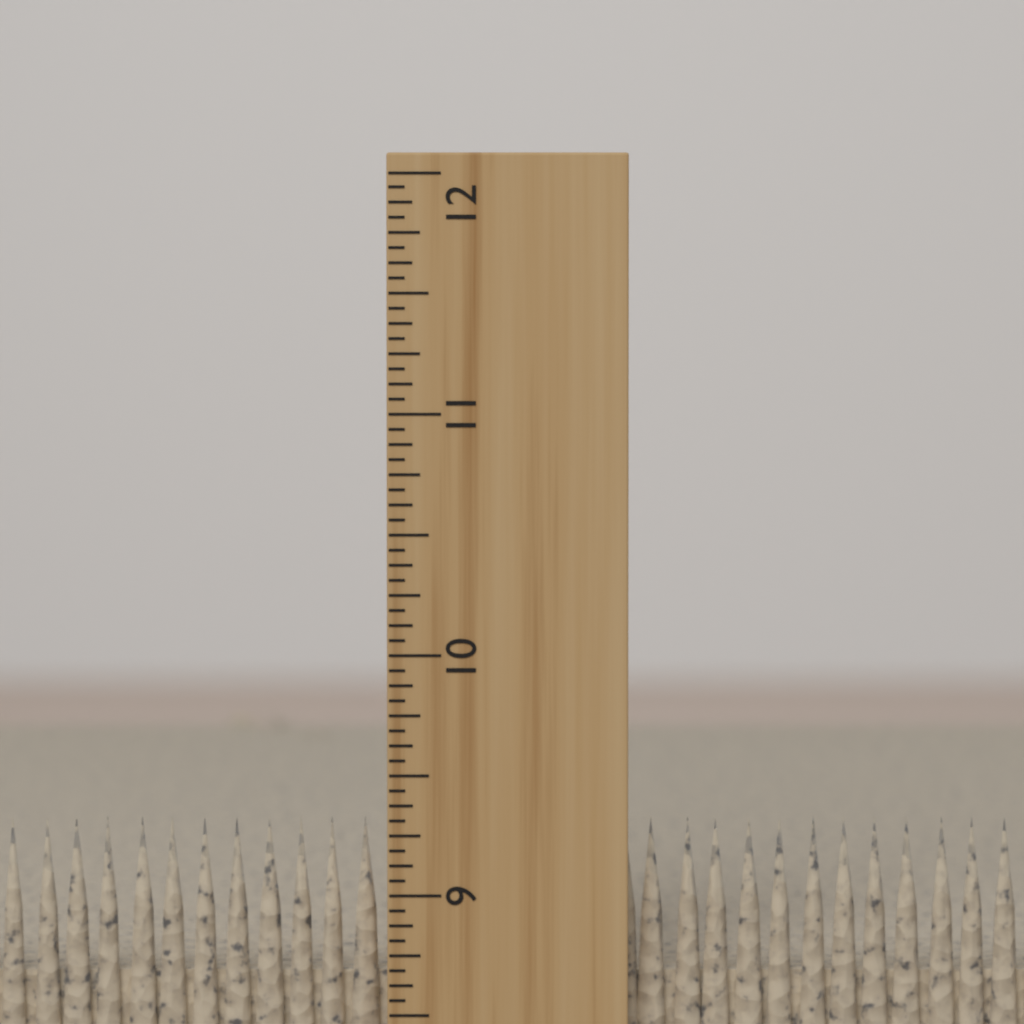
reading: 9.3125 inch
